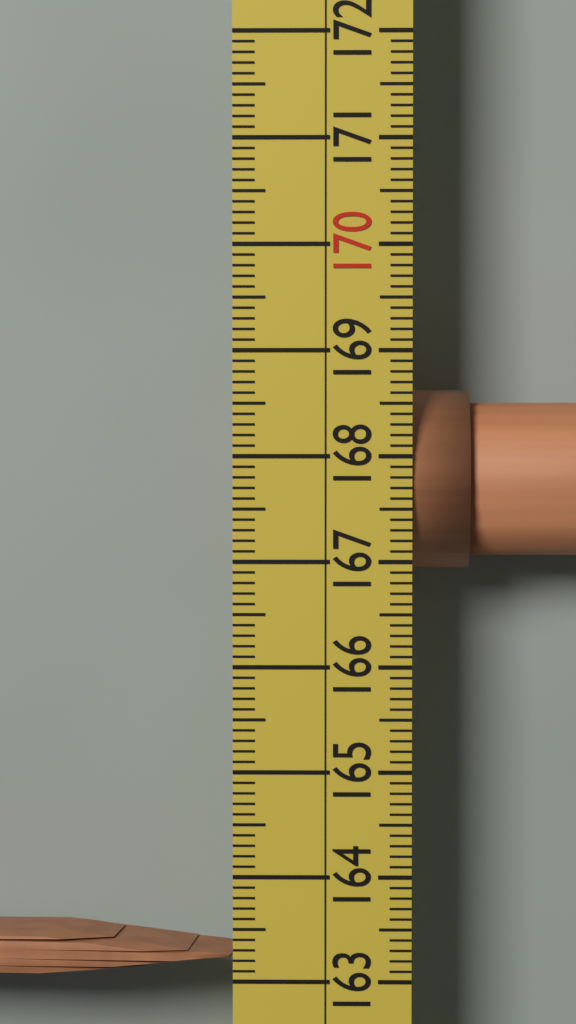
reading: 163.4 (no unit)
